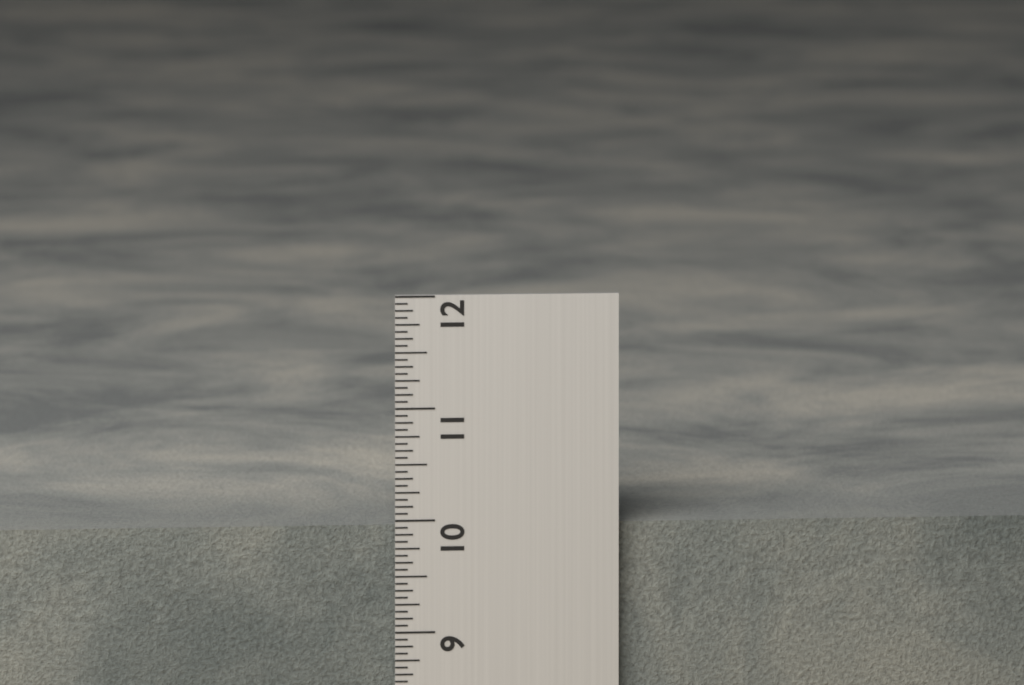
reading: 9.9375 in
